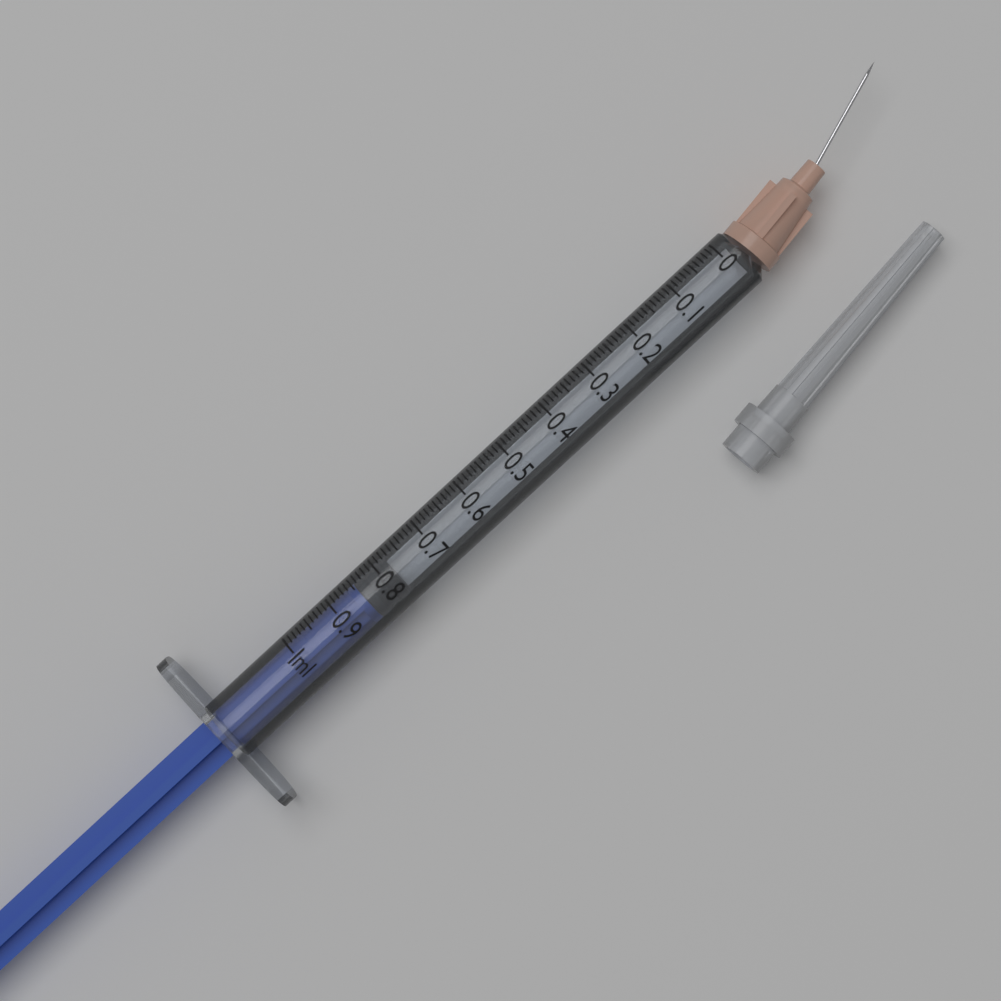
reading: 0.78 ml
